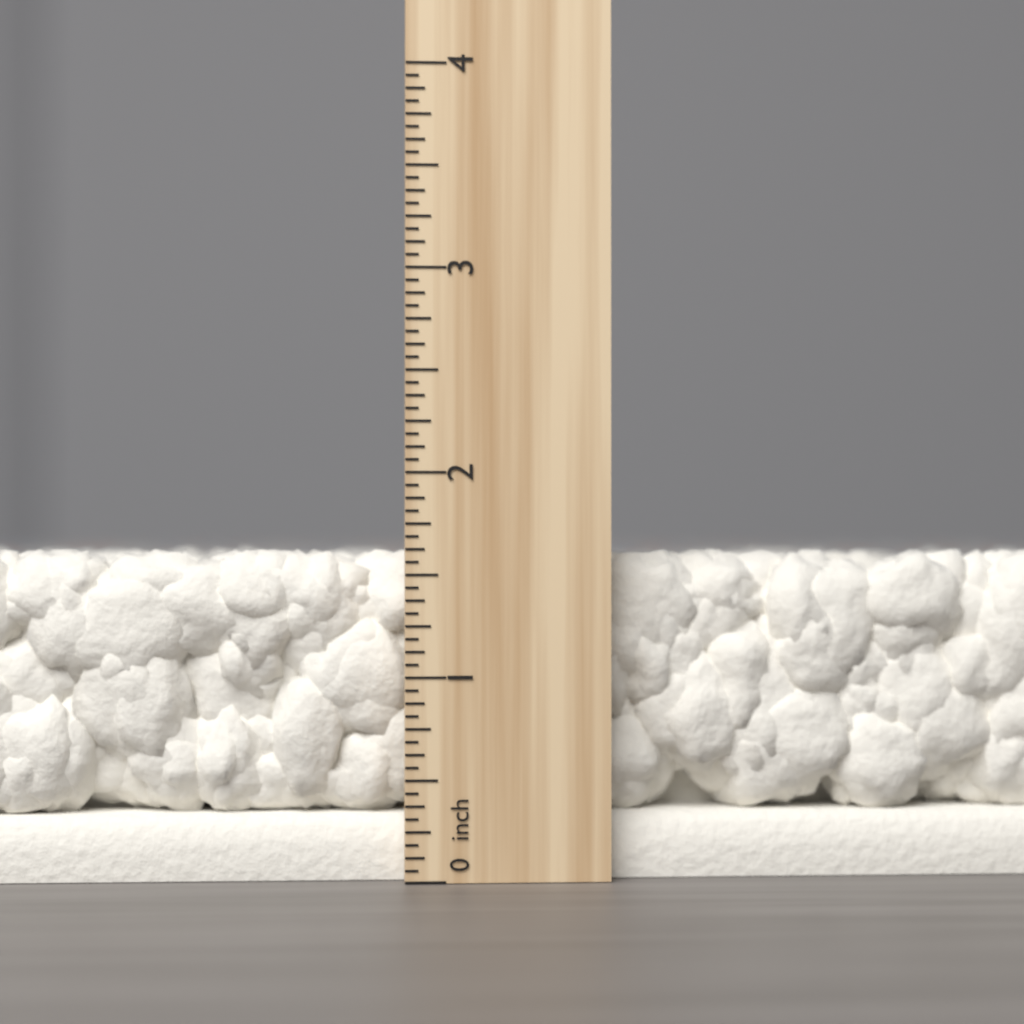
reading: 1.6250 inch
